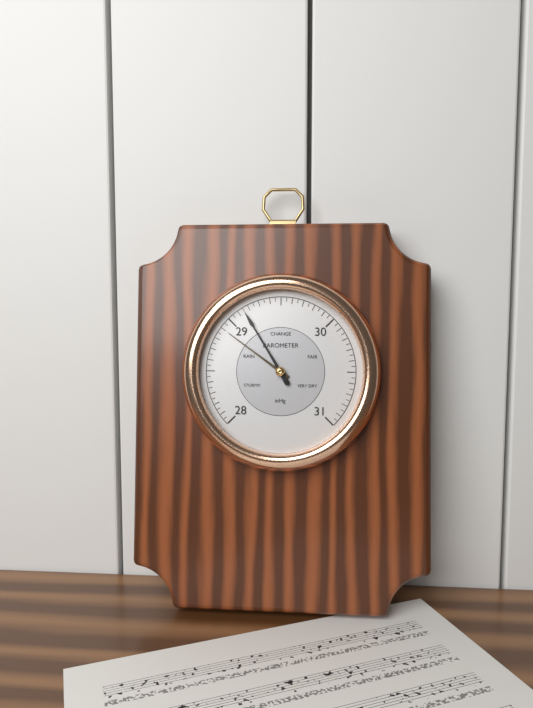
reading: 29.15 inHg
